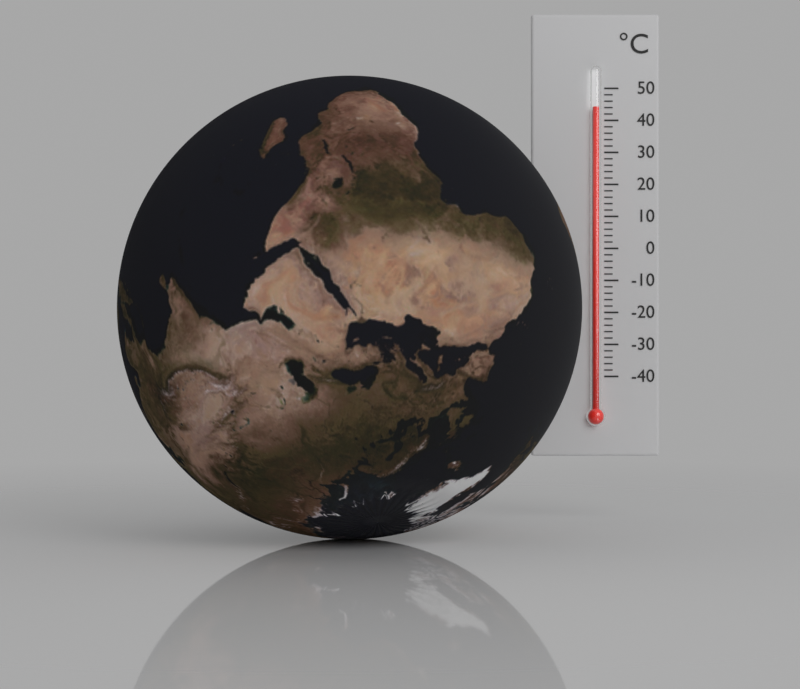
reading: 44 °C
